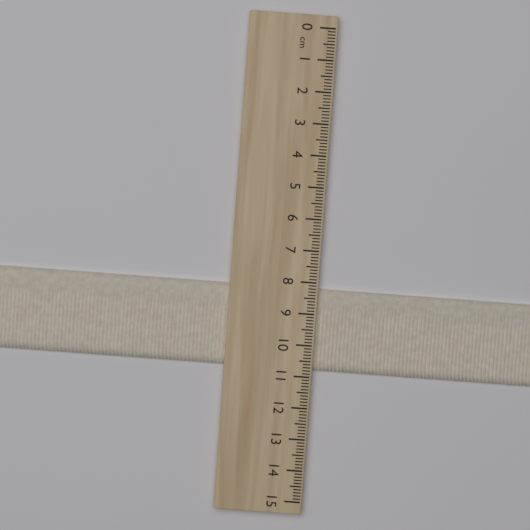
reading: 10.8 cm
